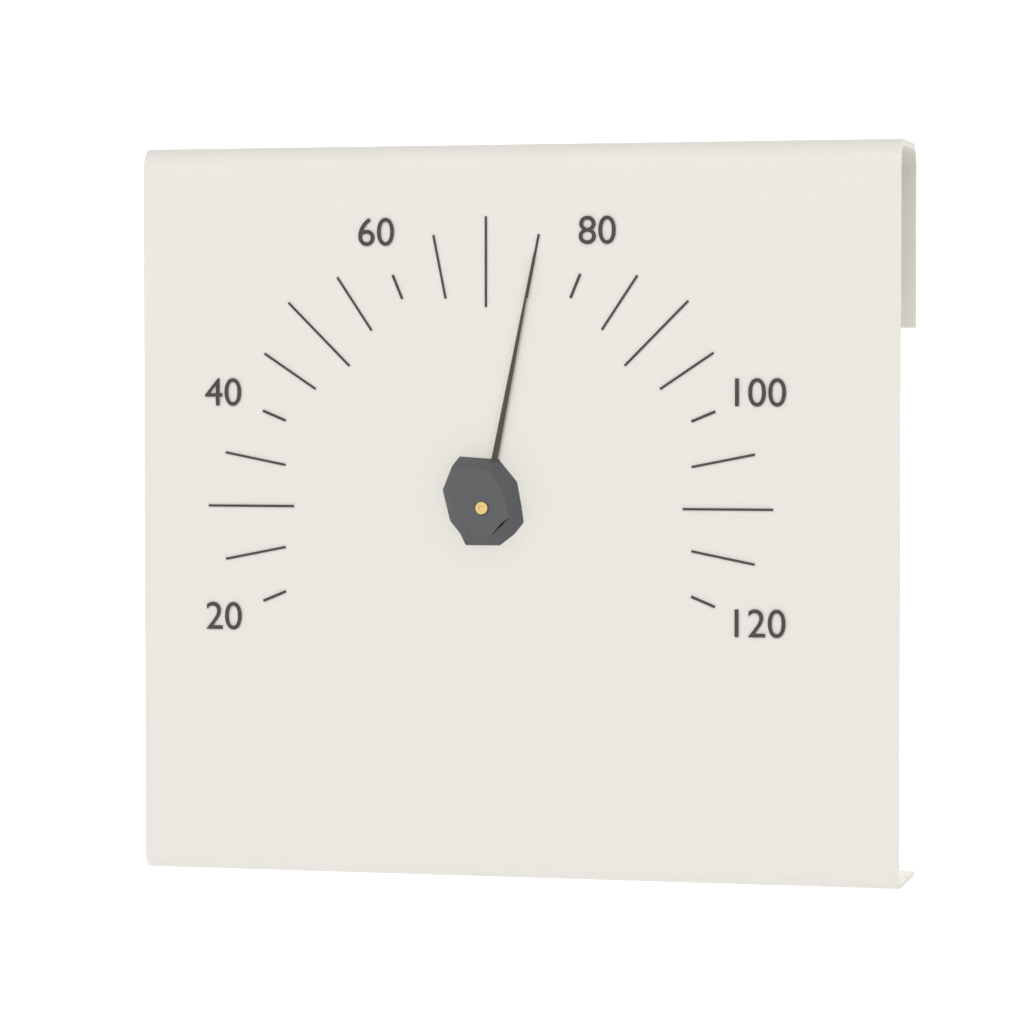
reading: 75 (no unit)
